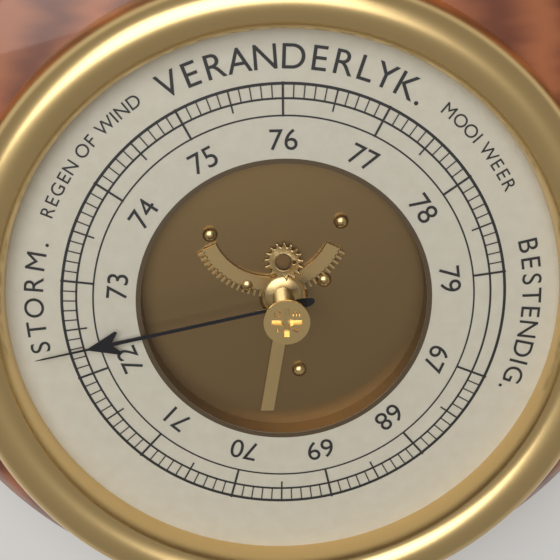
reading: 72.3 (no unit)
